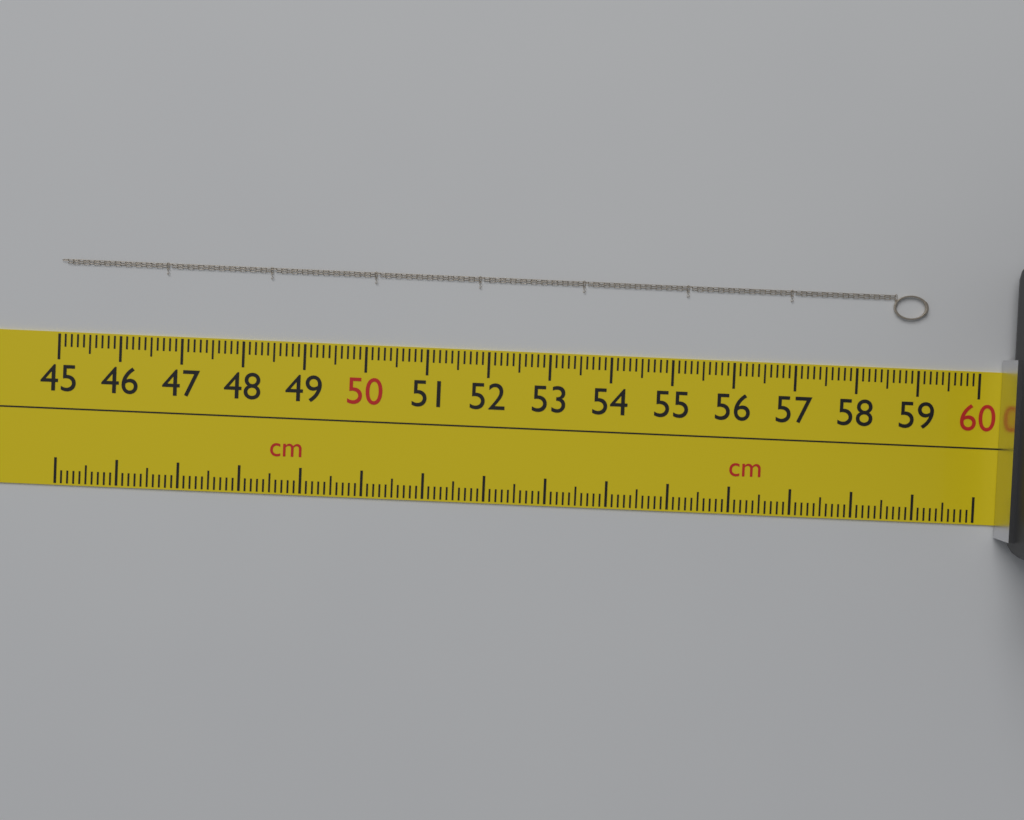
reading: 59.1 cm
